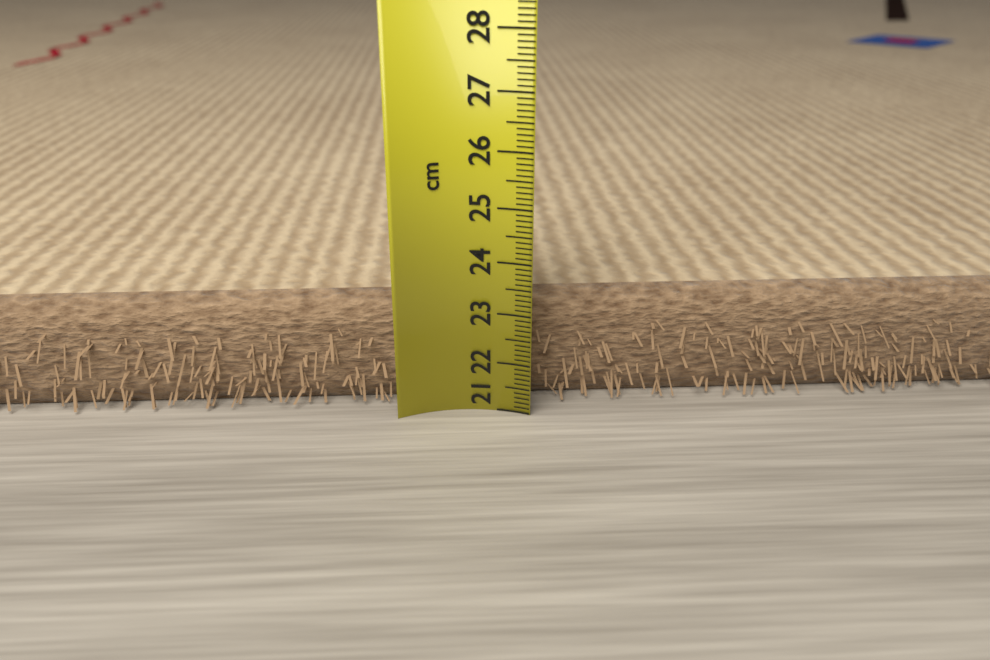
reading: 23.1 cm
